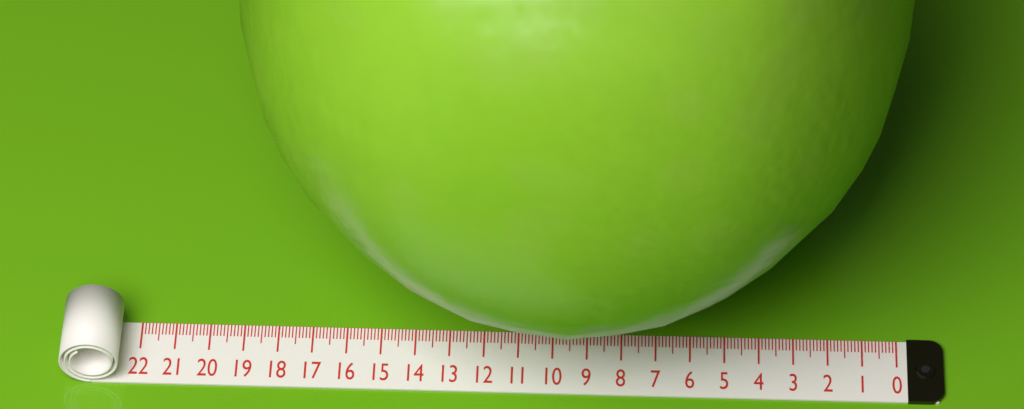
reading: 19.1 (no unit)
